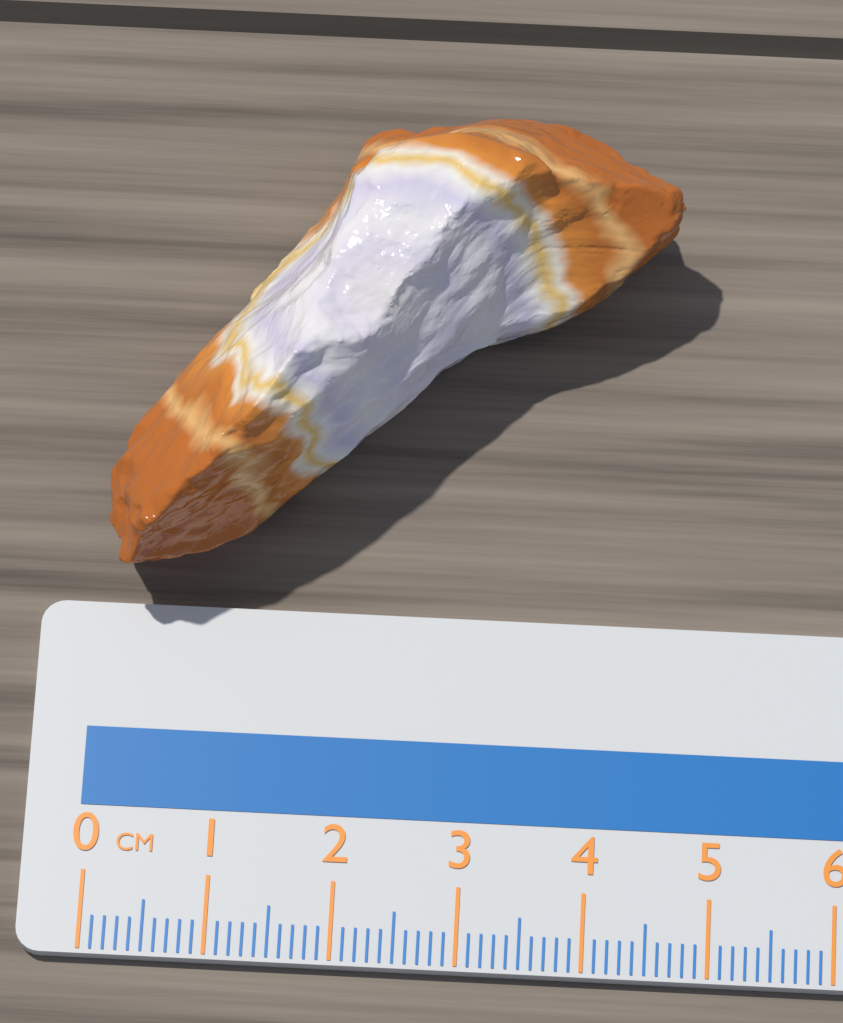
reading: 4.6 cm
